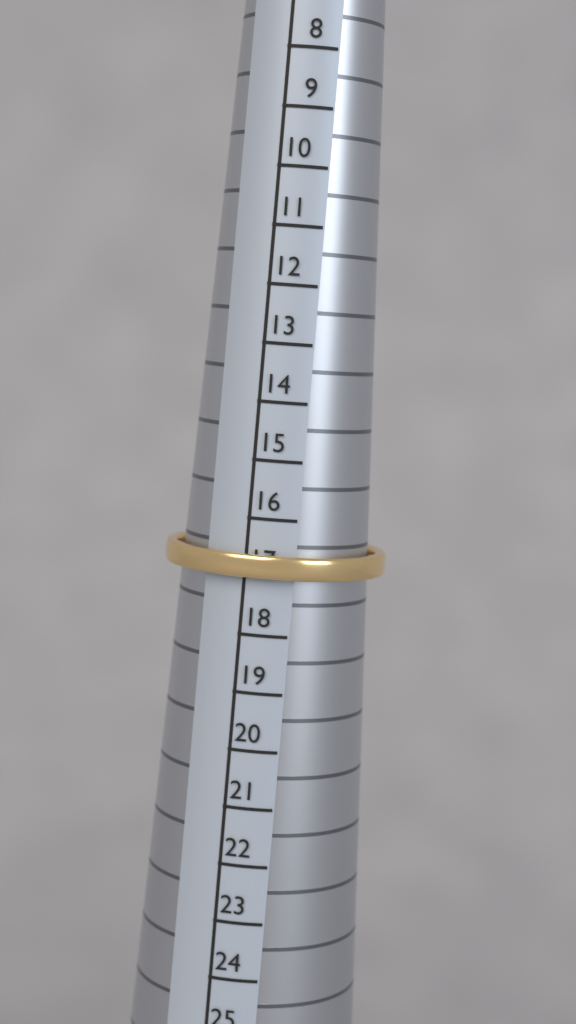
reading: 17 (no unit)
